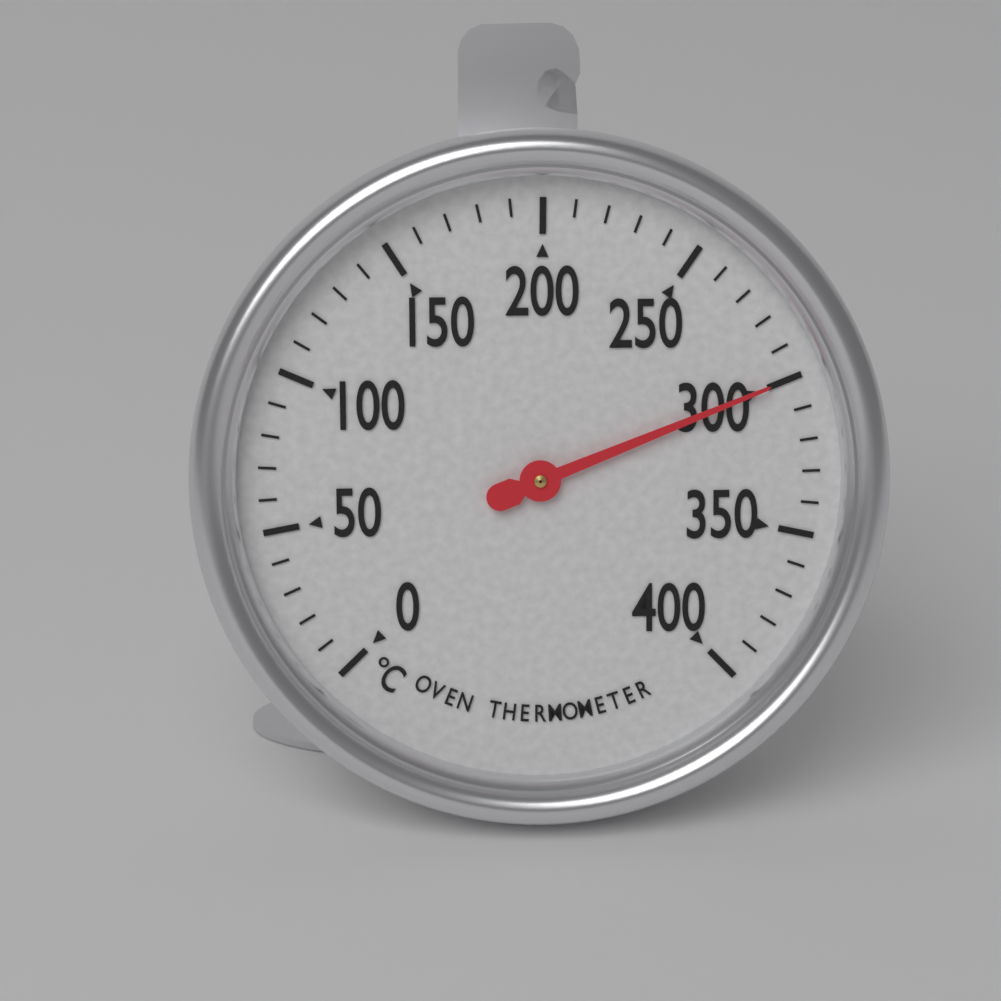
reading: 300 °C
